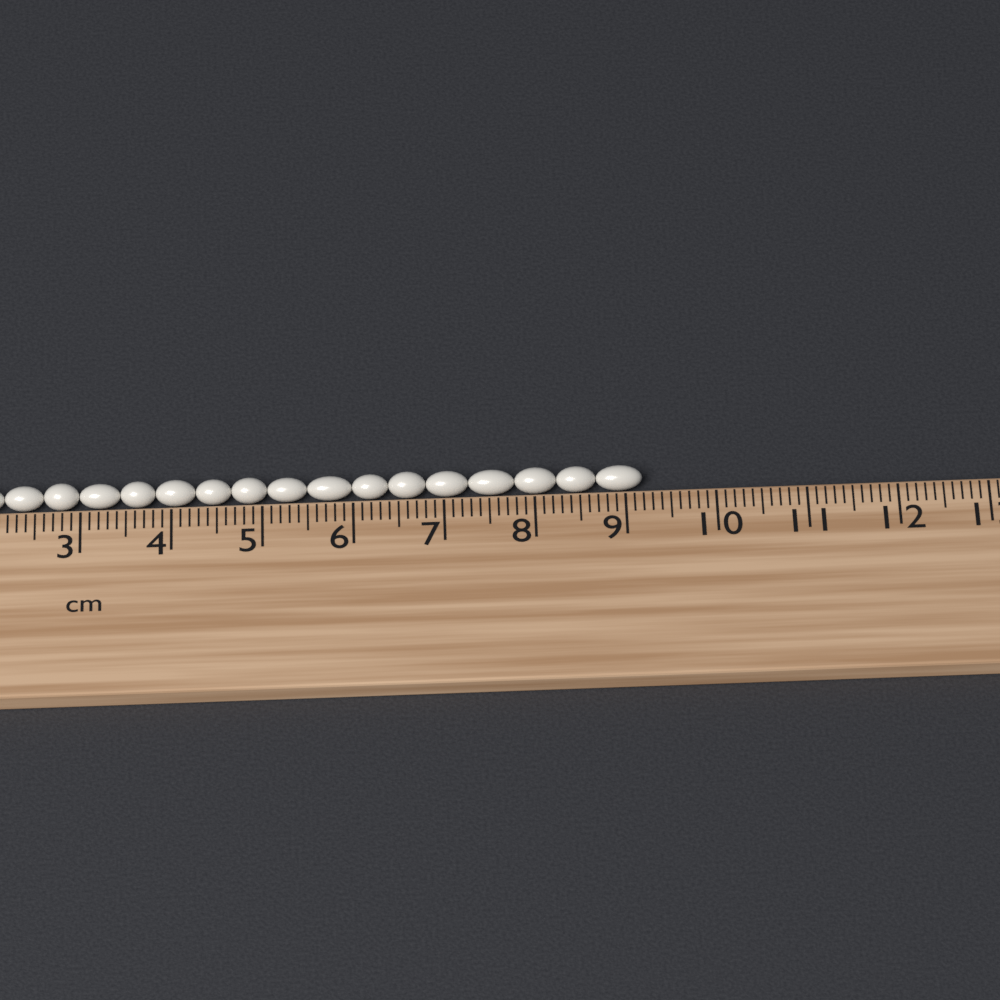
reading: 9.2 cm
